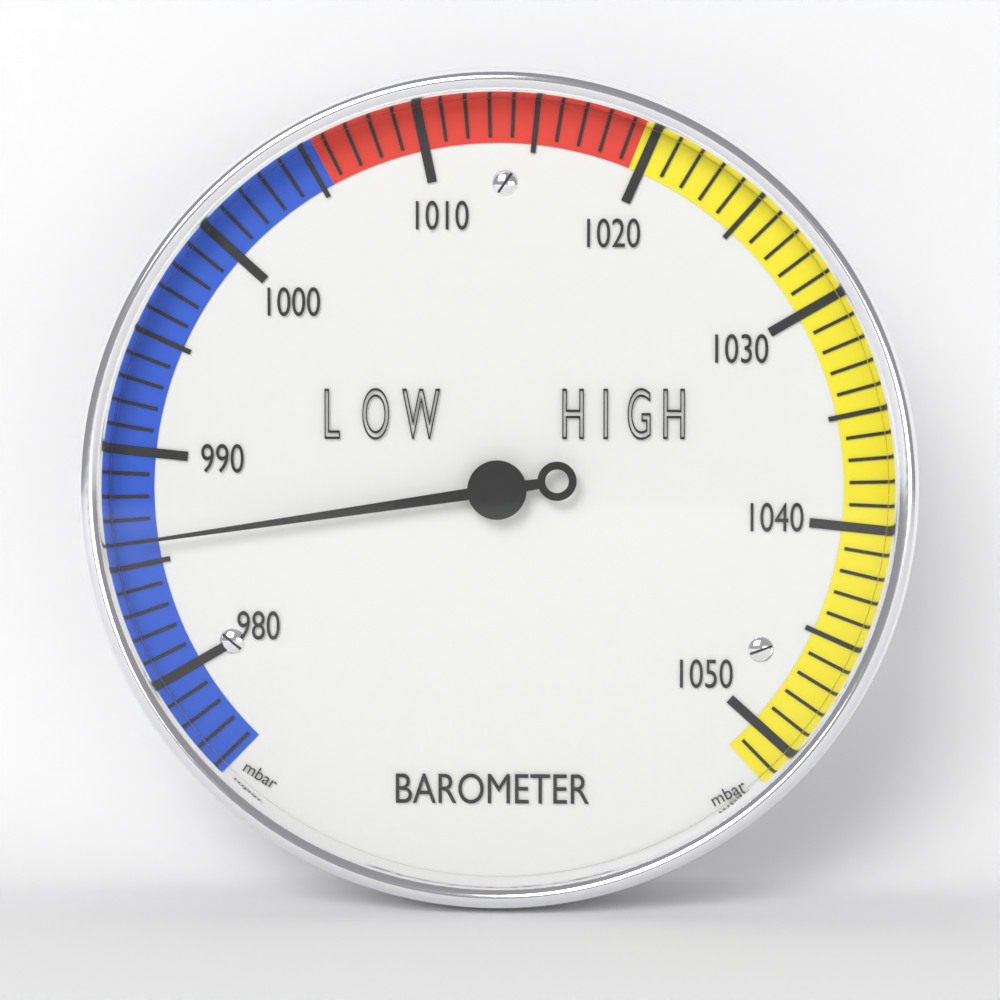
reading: 986 mbar
